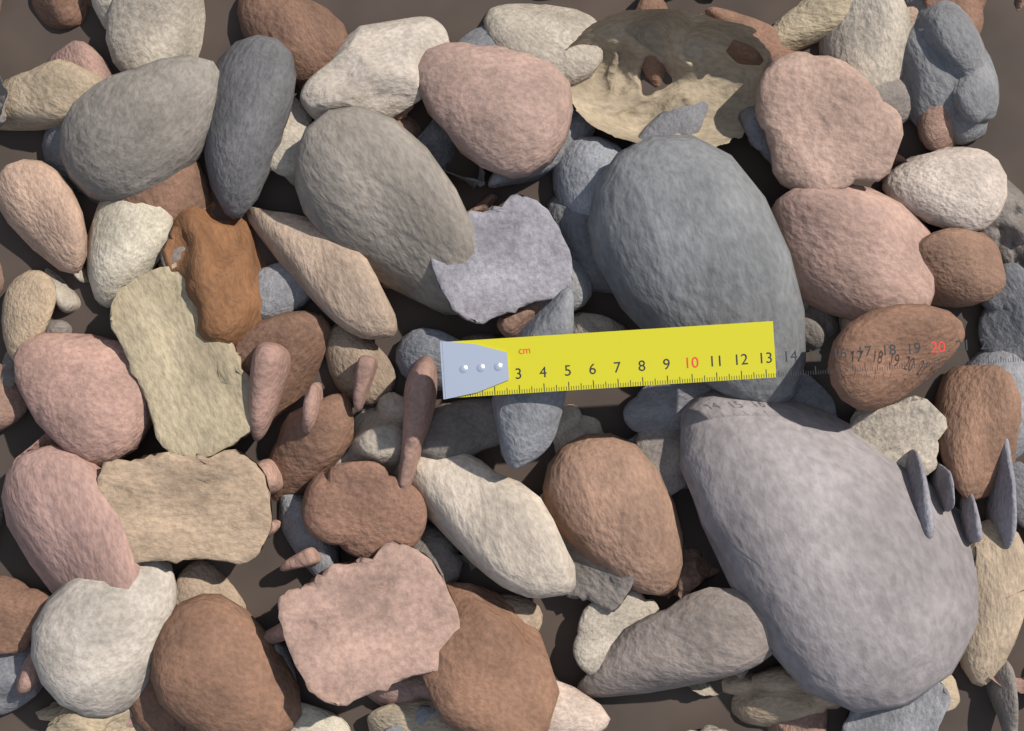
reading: 13.4 cm
